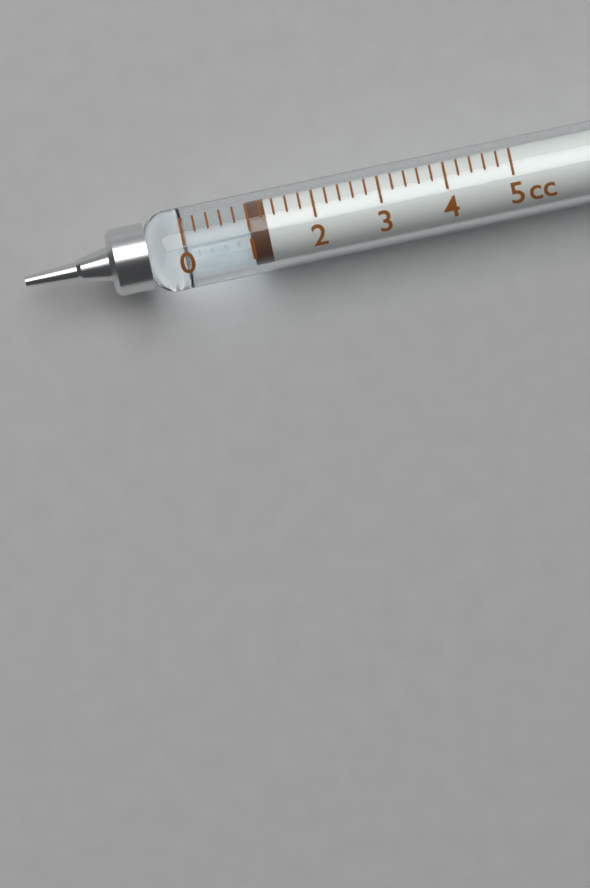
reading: 1.0 cc
